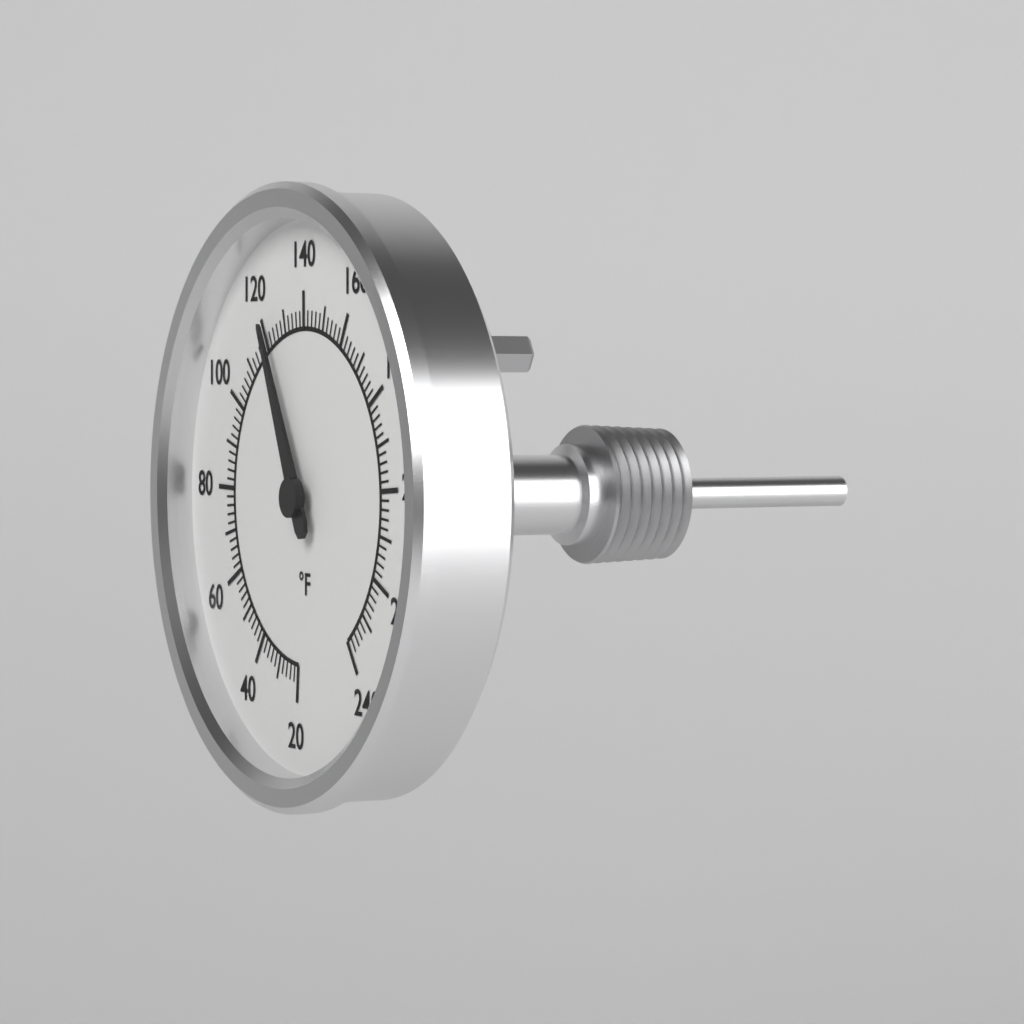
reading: 122 °F
